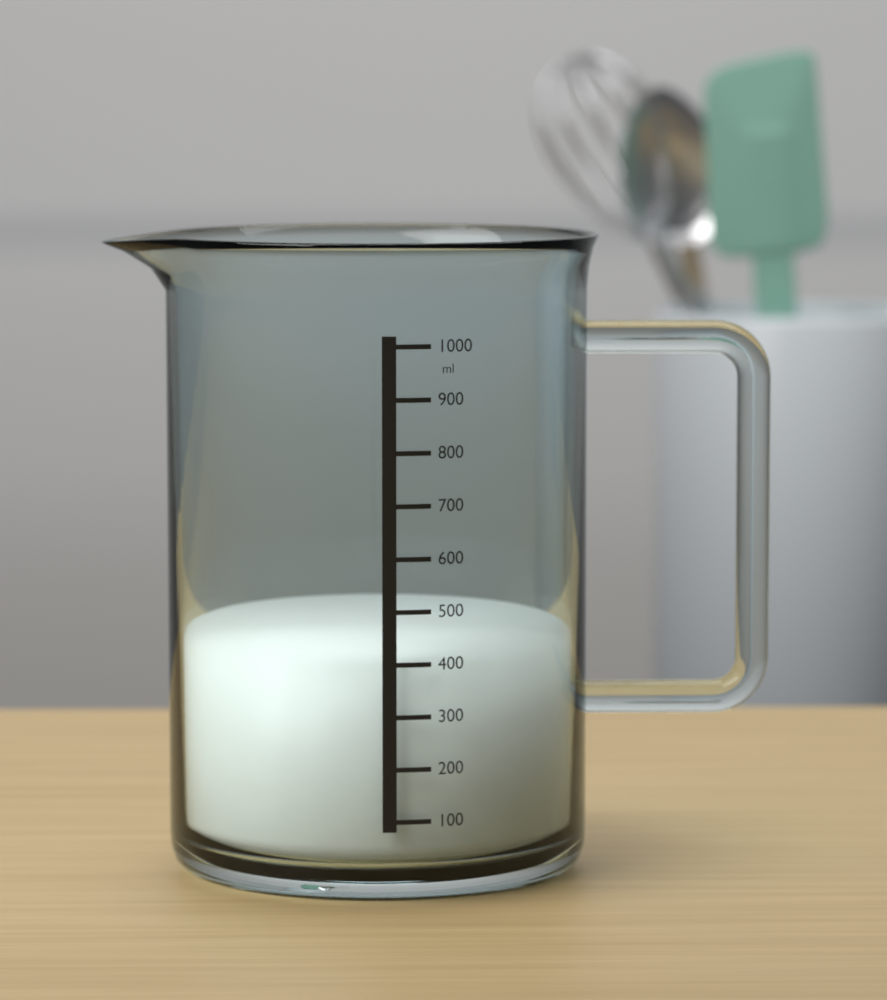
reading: 400 ml
